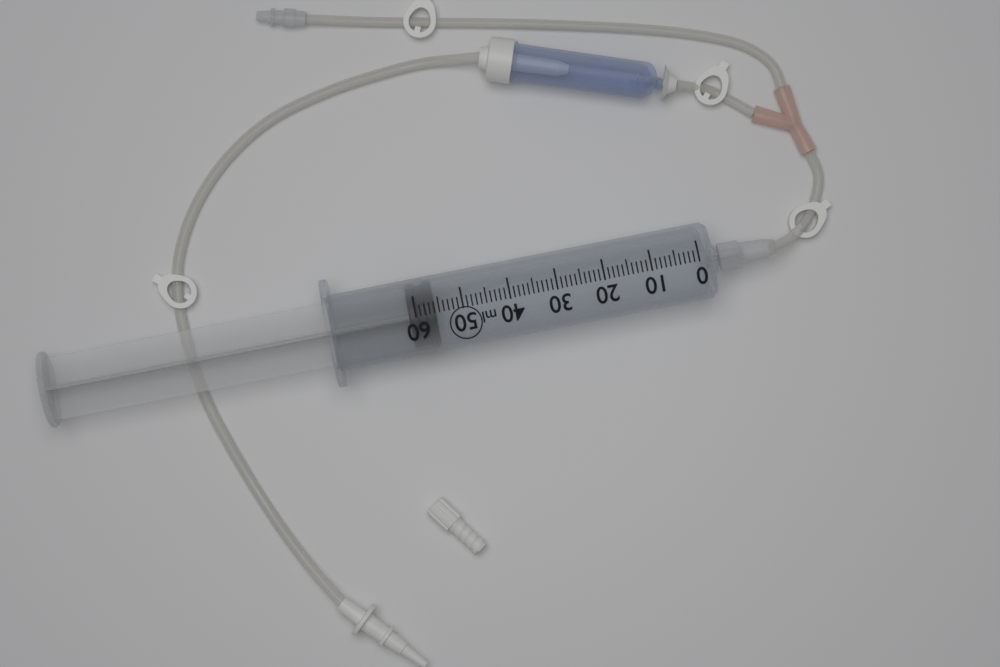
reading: 56 ml
